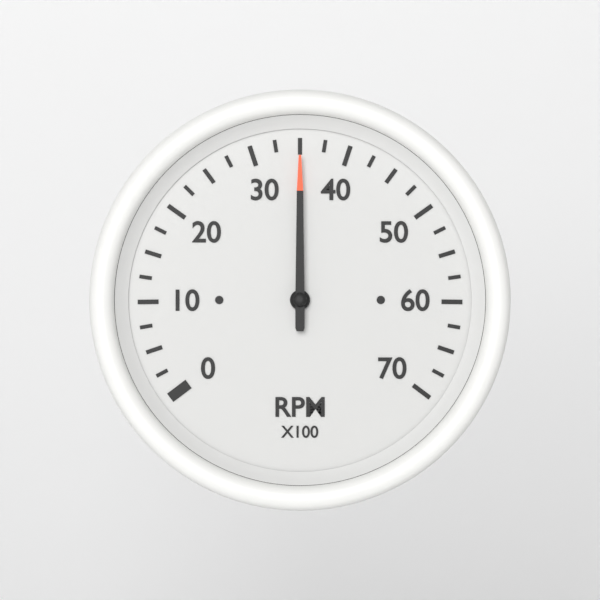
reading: 35.0 RPM x100
